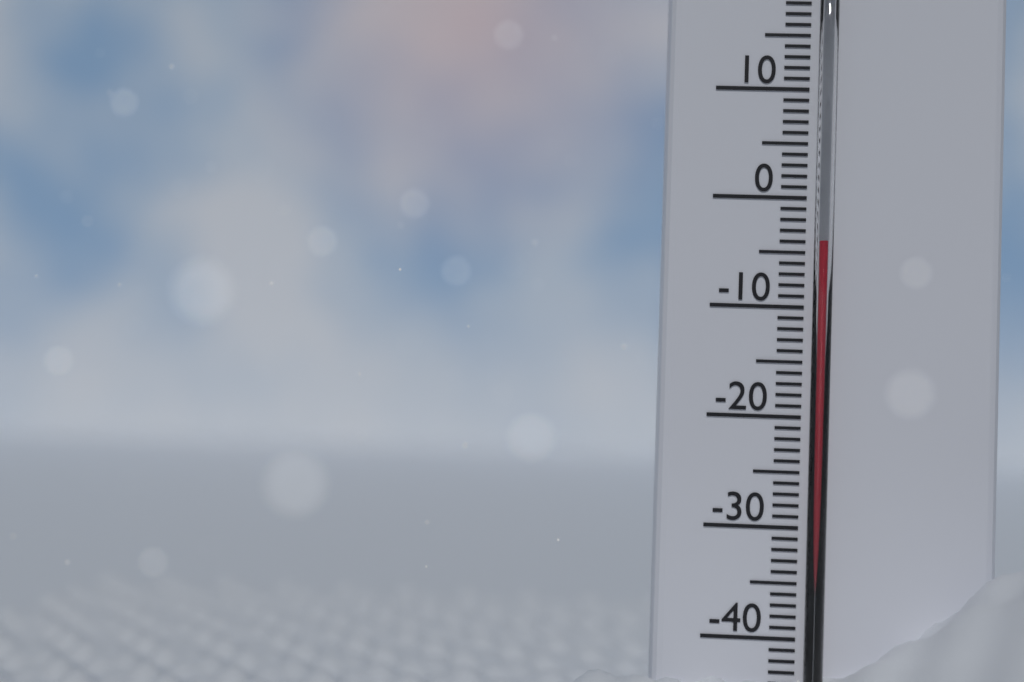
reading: -4 °C
